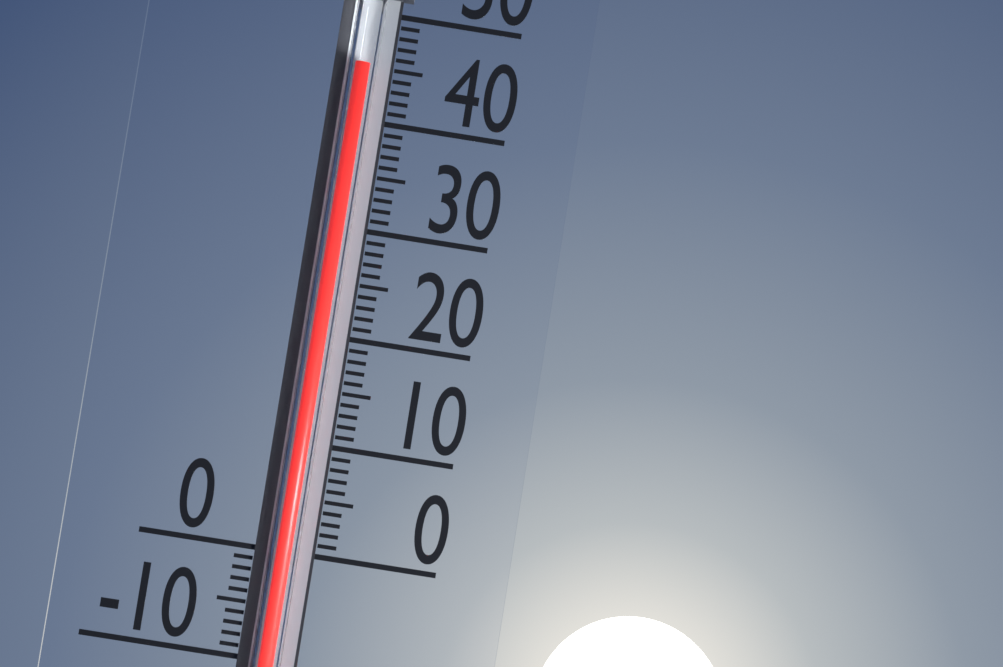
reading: 45 (no unit)
